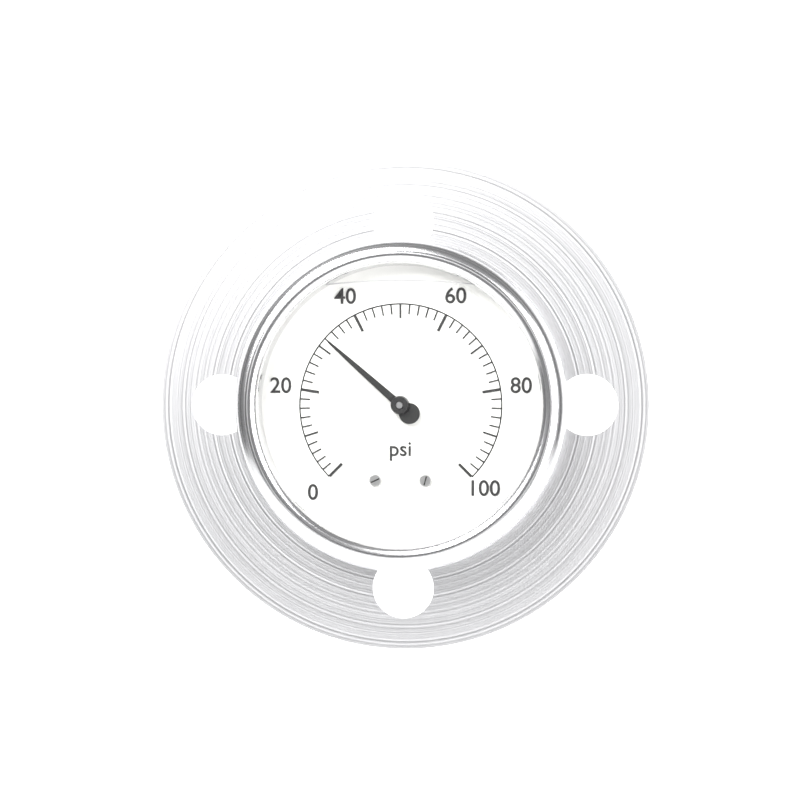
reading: 32 psi
